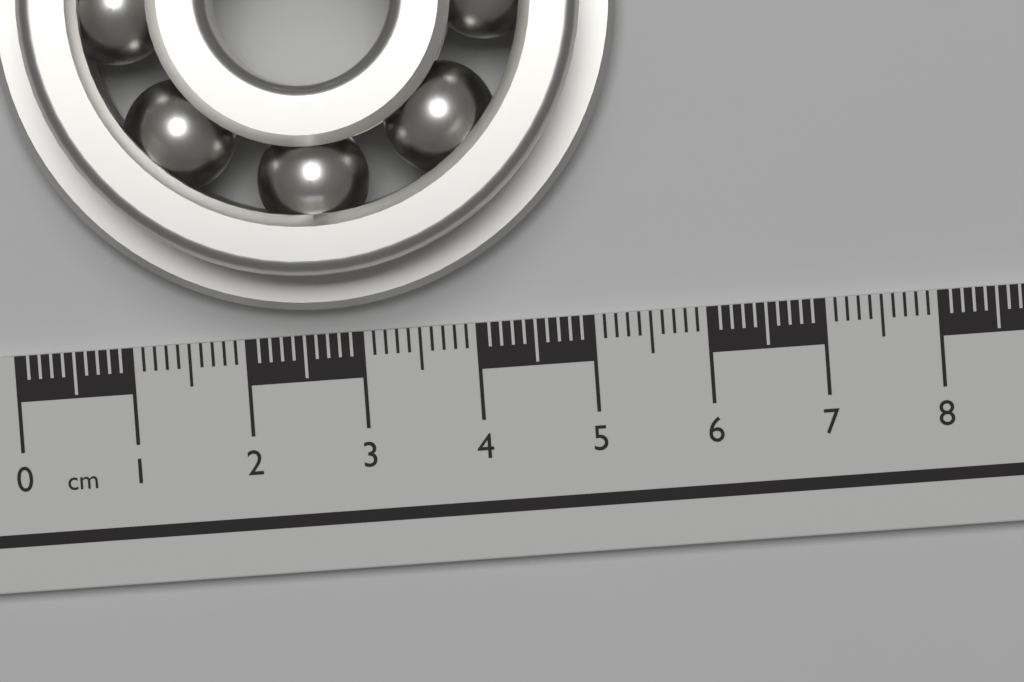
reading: 5.4 cm
